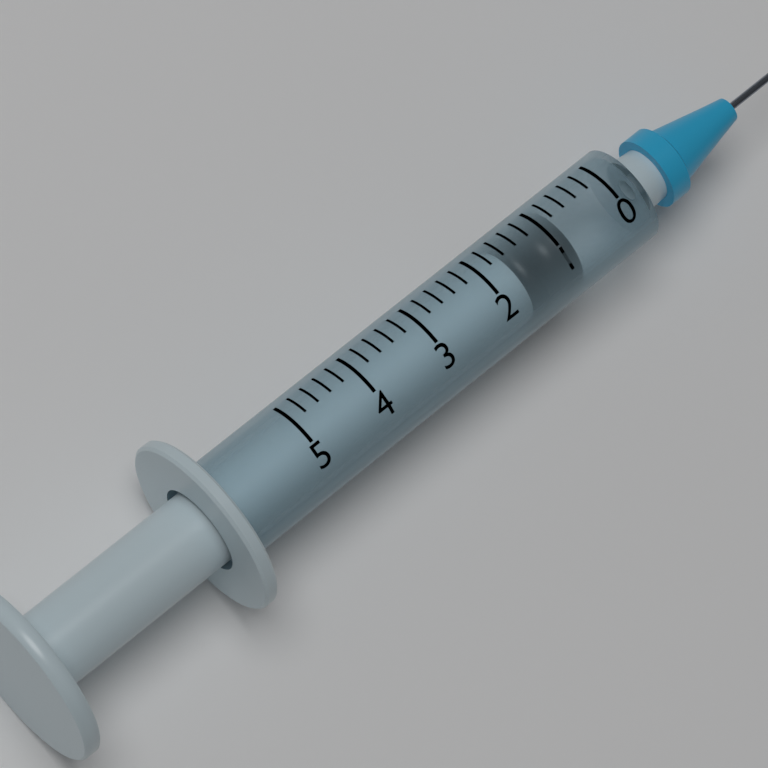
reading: 0.8 (no unit)
